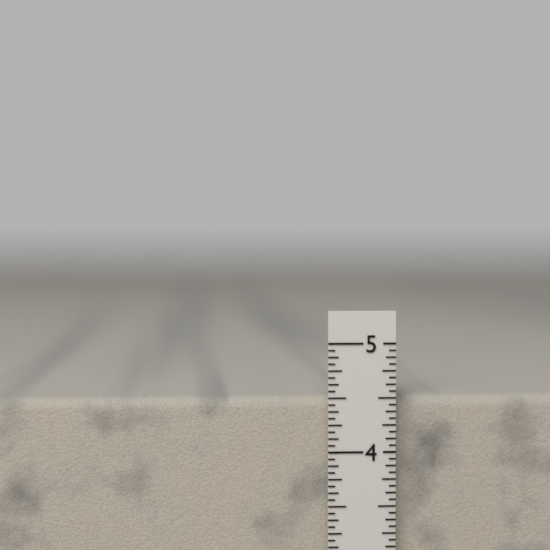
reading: 4.5000 in
